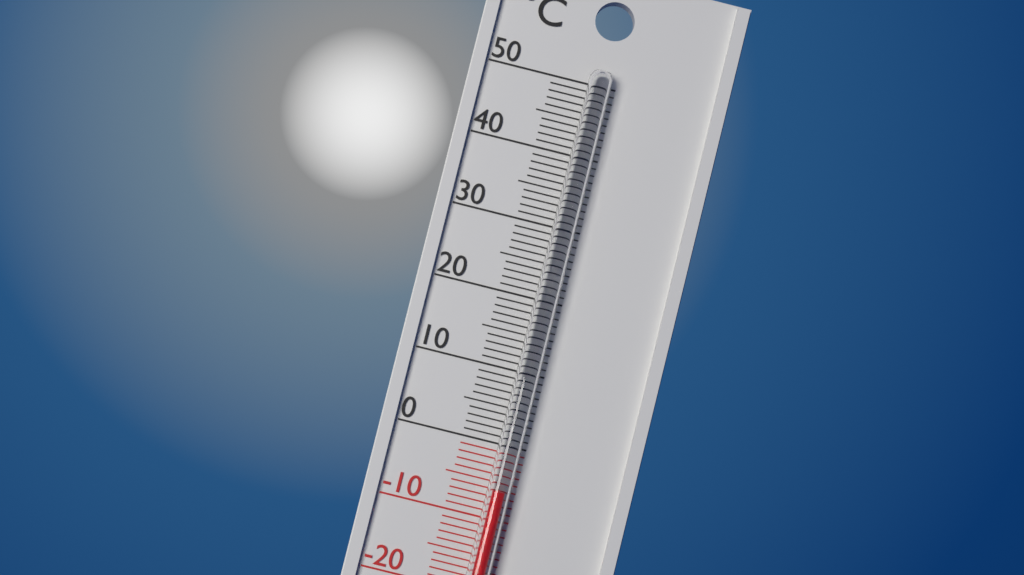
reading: -6 °C
